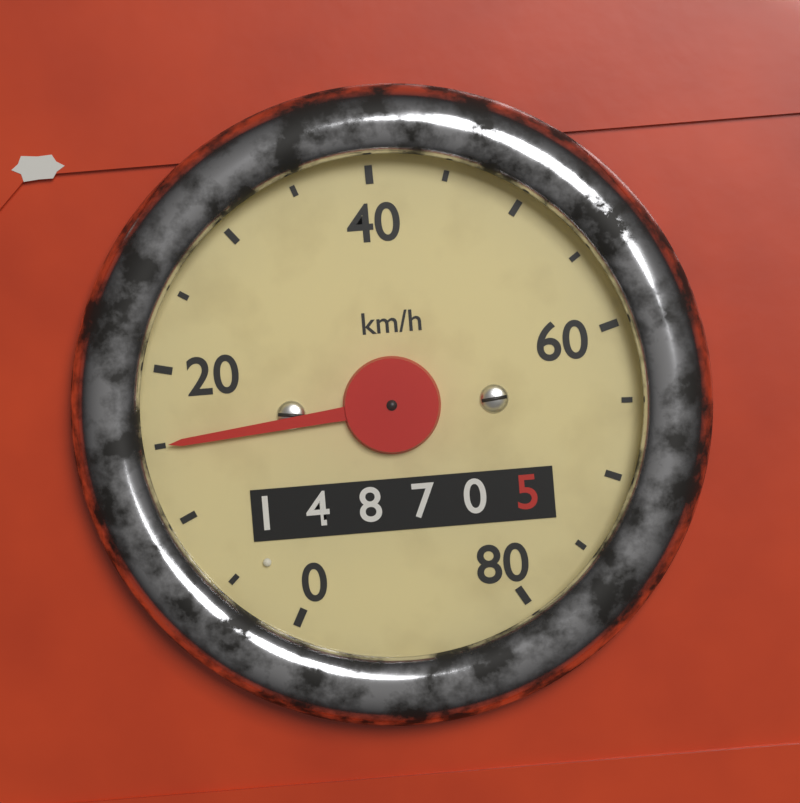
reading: 15 km/h
